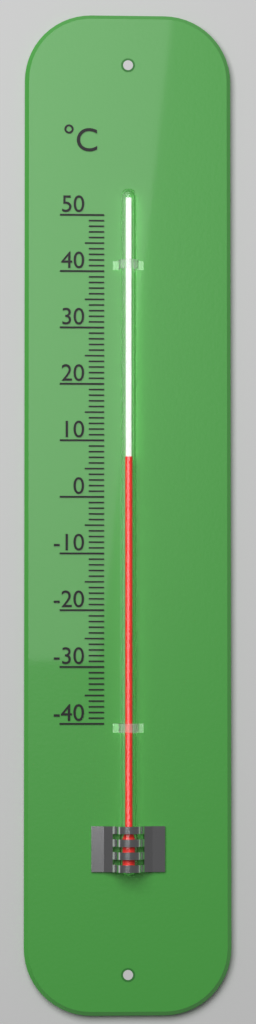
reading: 7 °C
